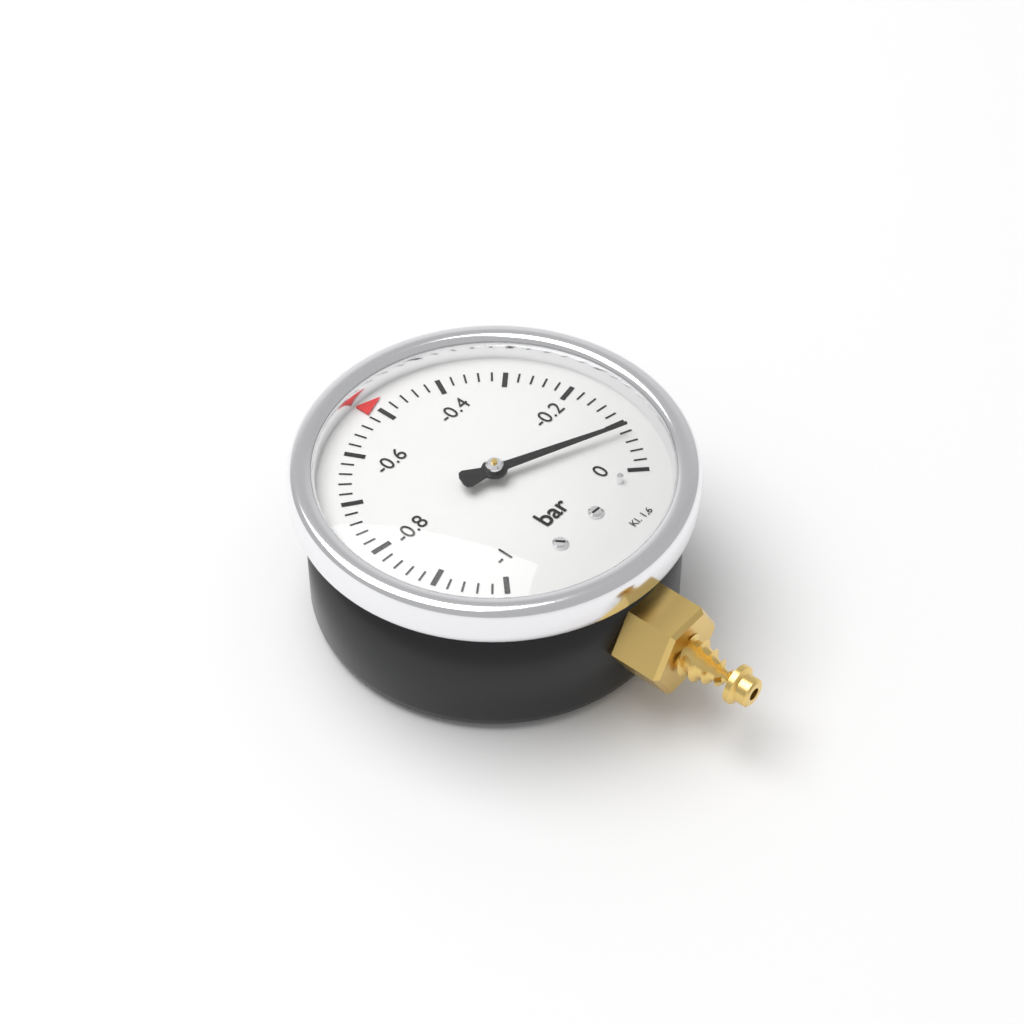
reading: -0.08 bar
